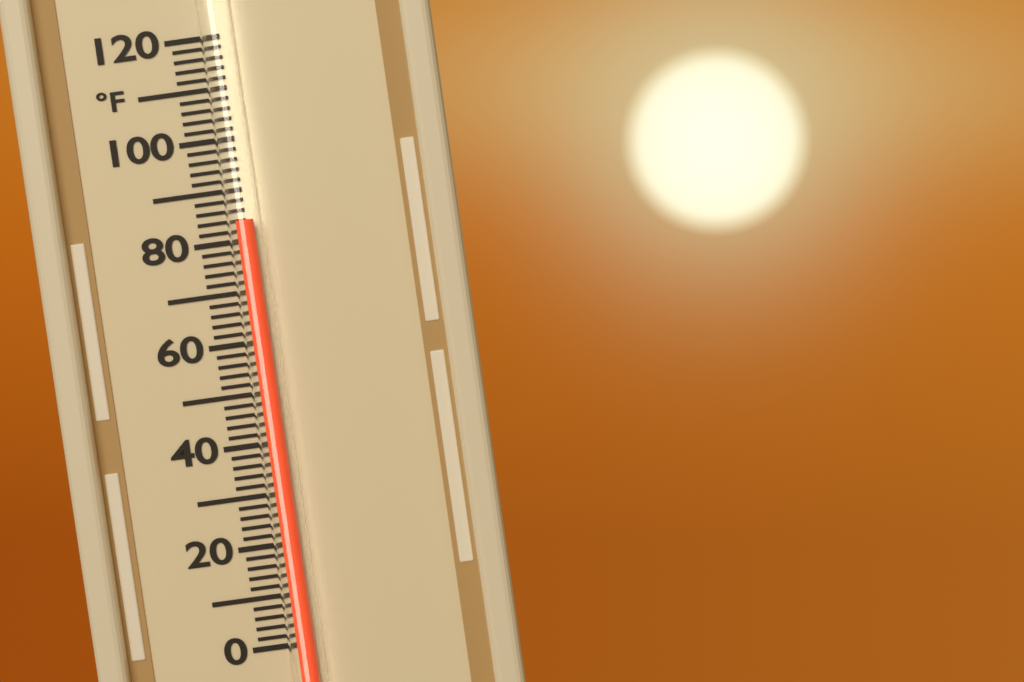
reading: 84 °F
